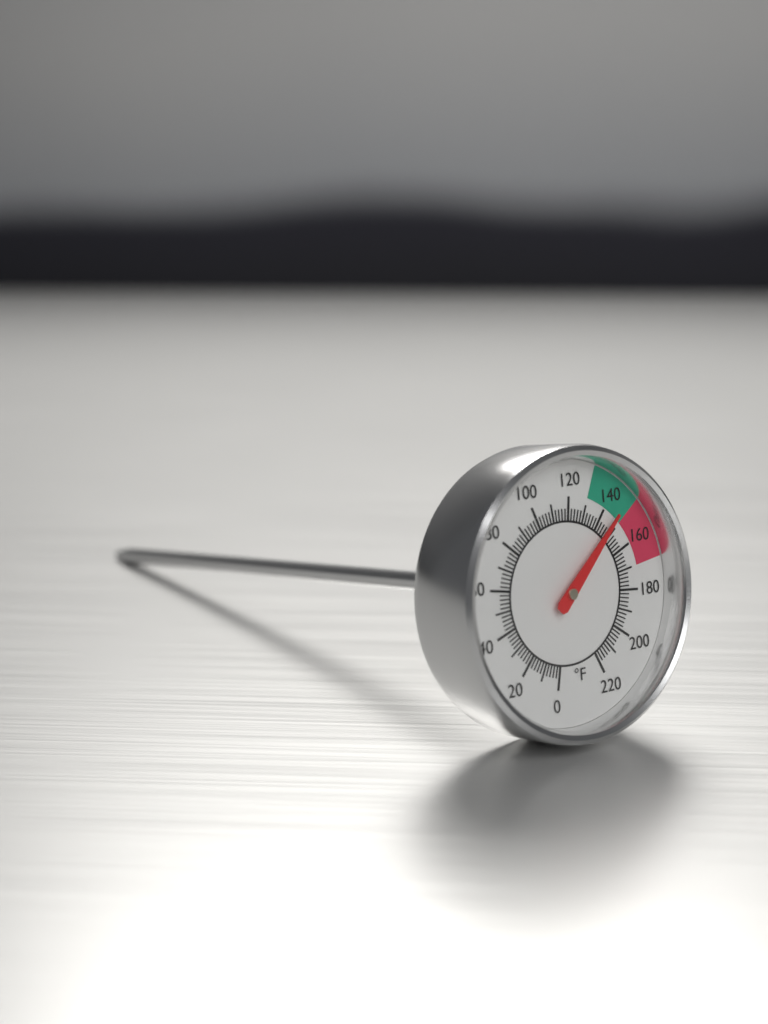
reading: 146 °F
